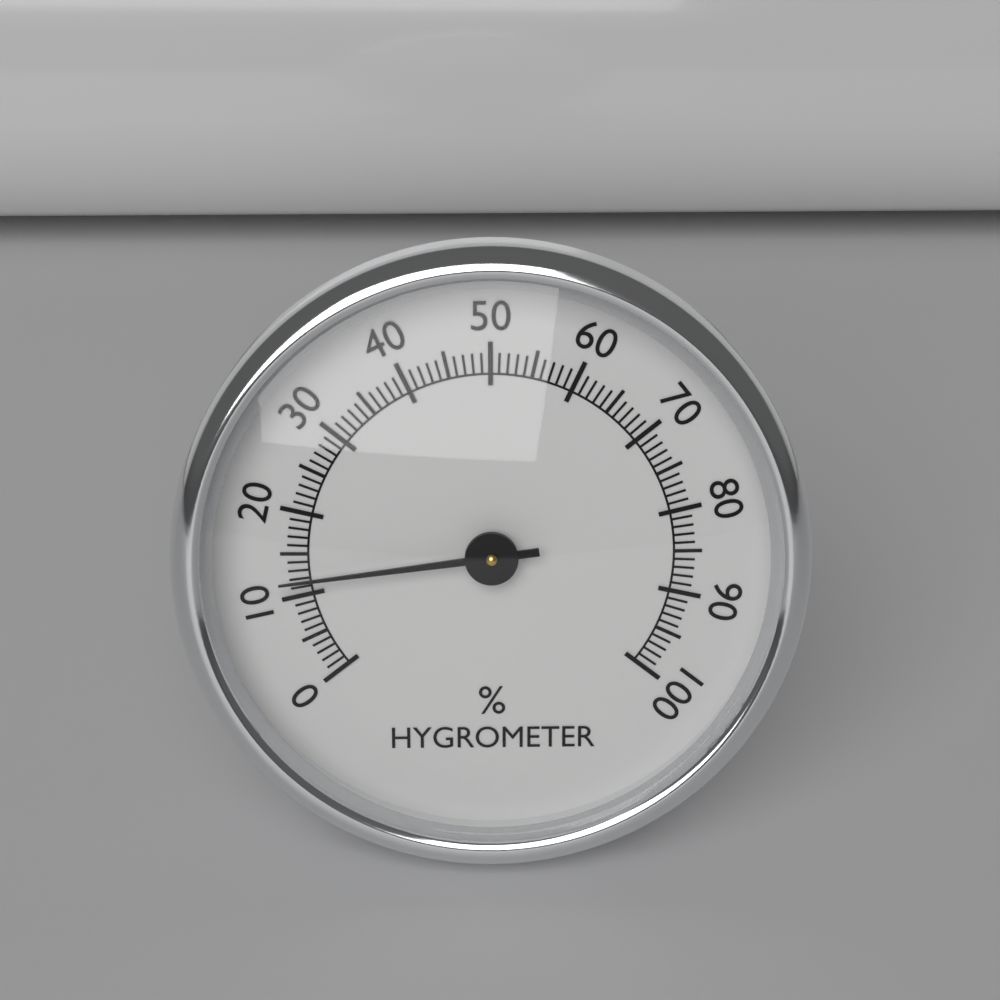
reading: 12 %
